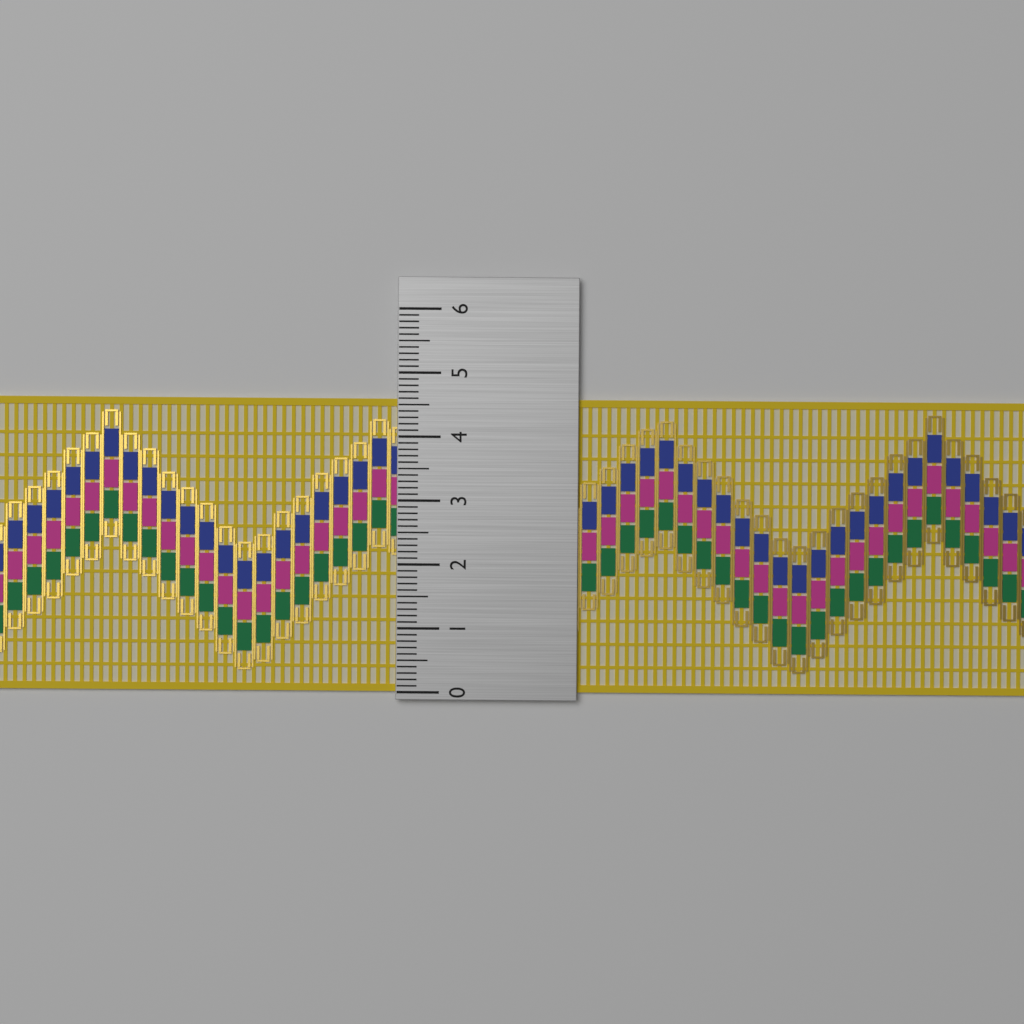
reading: 4.6 (no unit)
